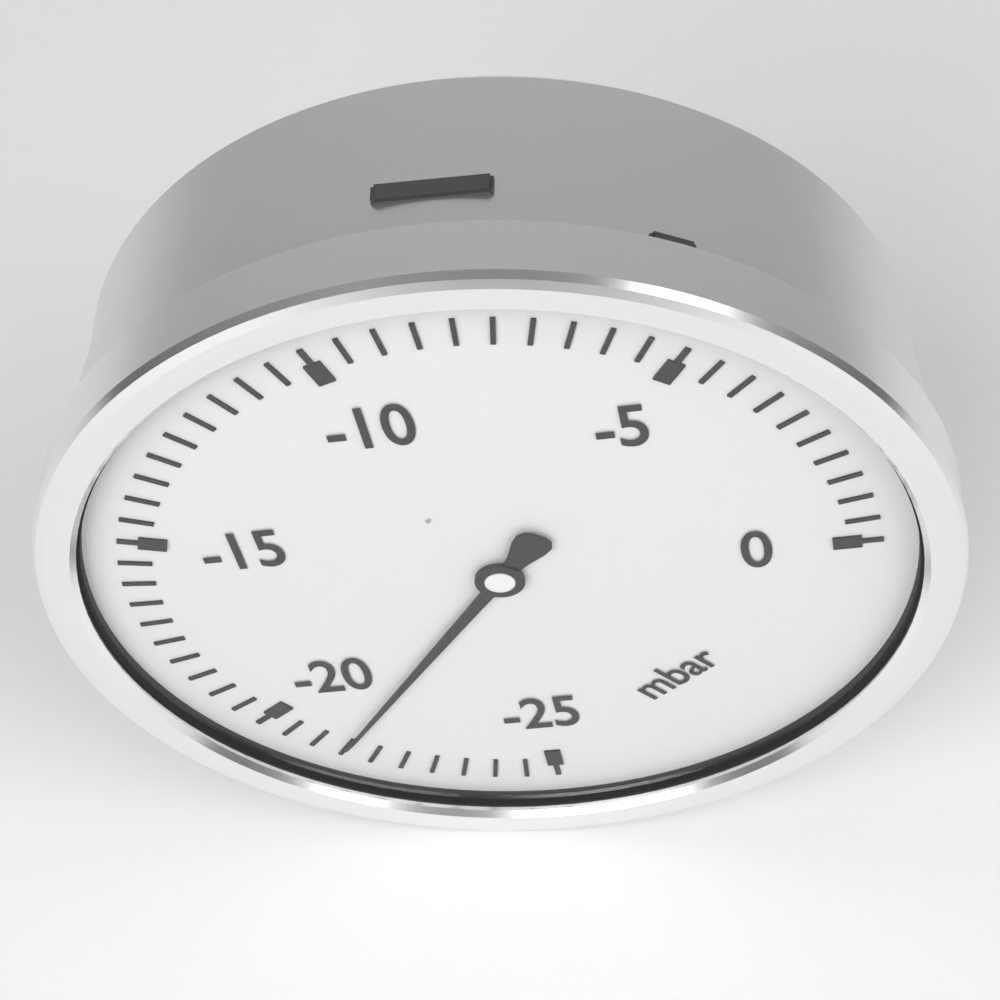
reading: -21.5 mbar
